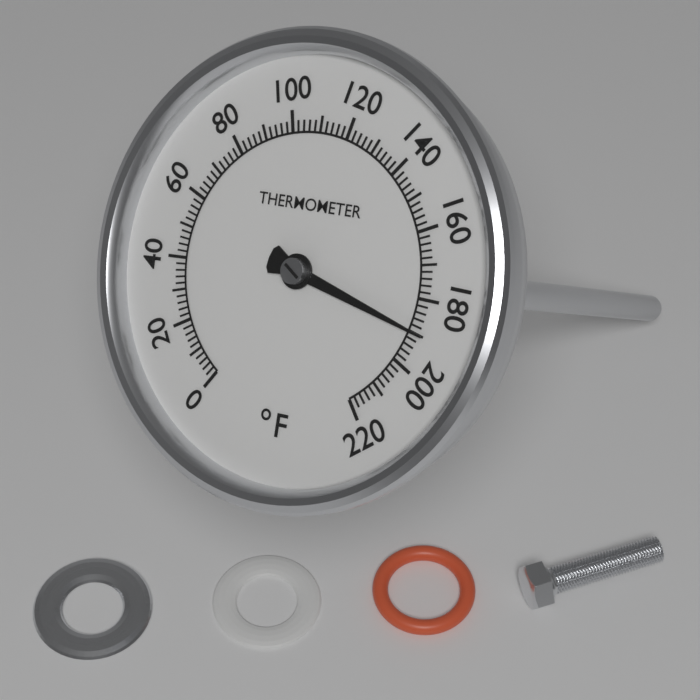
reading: 190 °F
